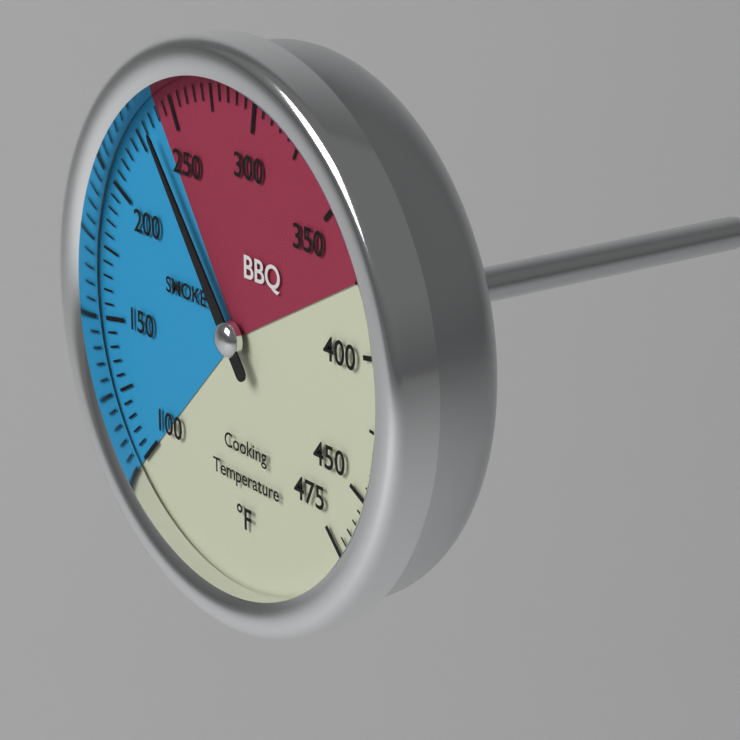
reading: 235 °F
